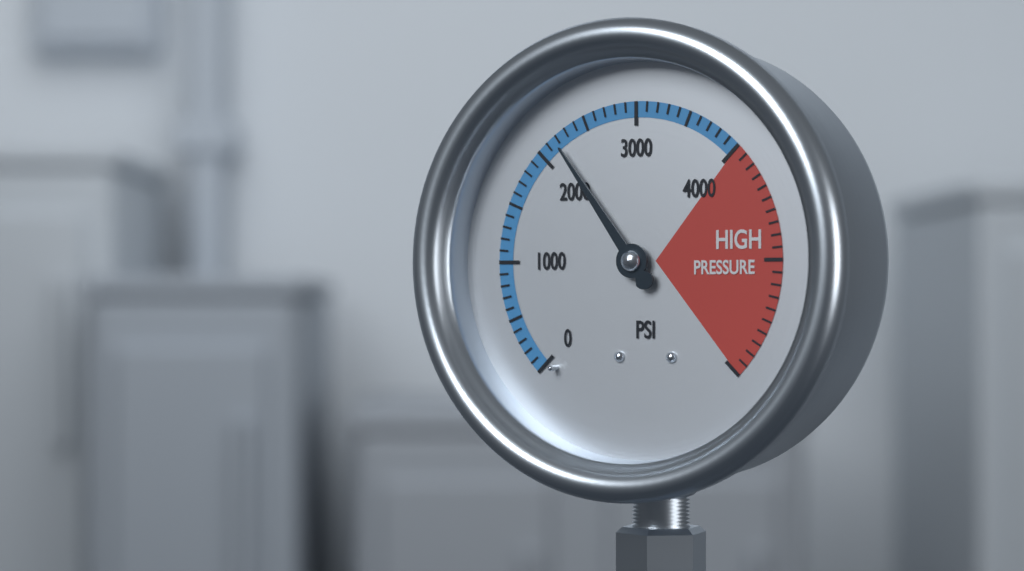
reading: 2200 psi
